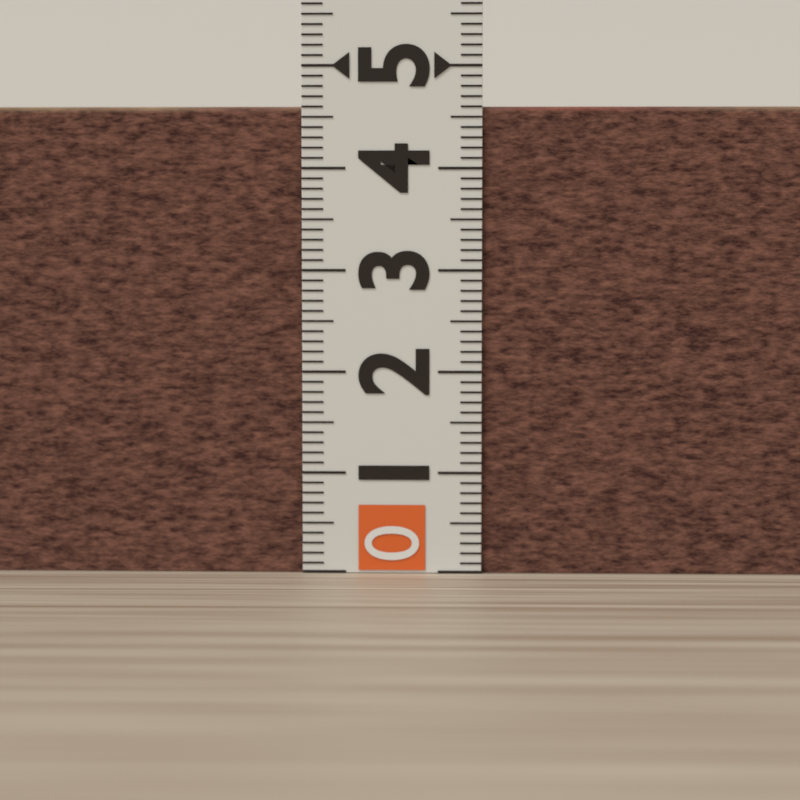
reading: 4.6 (no unit)
